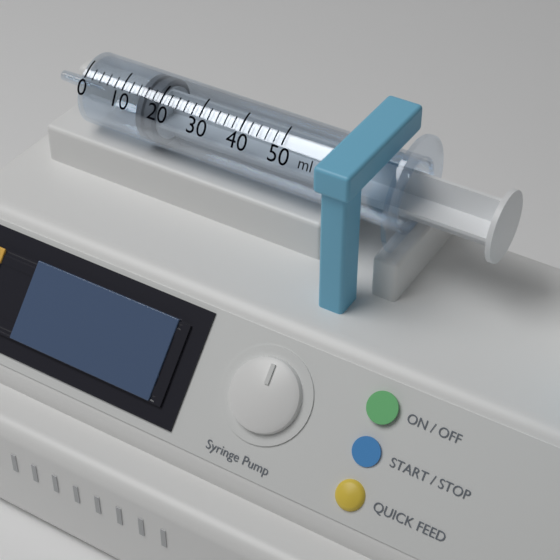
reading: 14 ml
